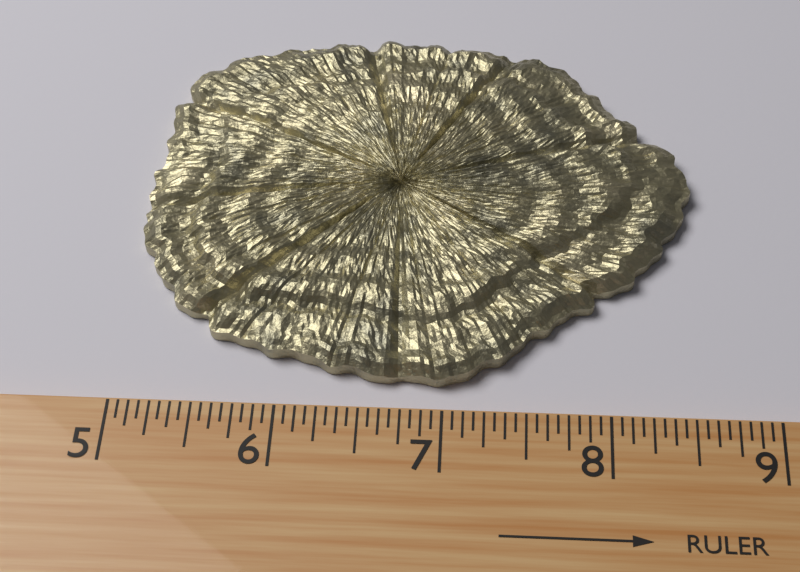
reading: 8.5625 (no unit)
